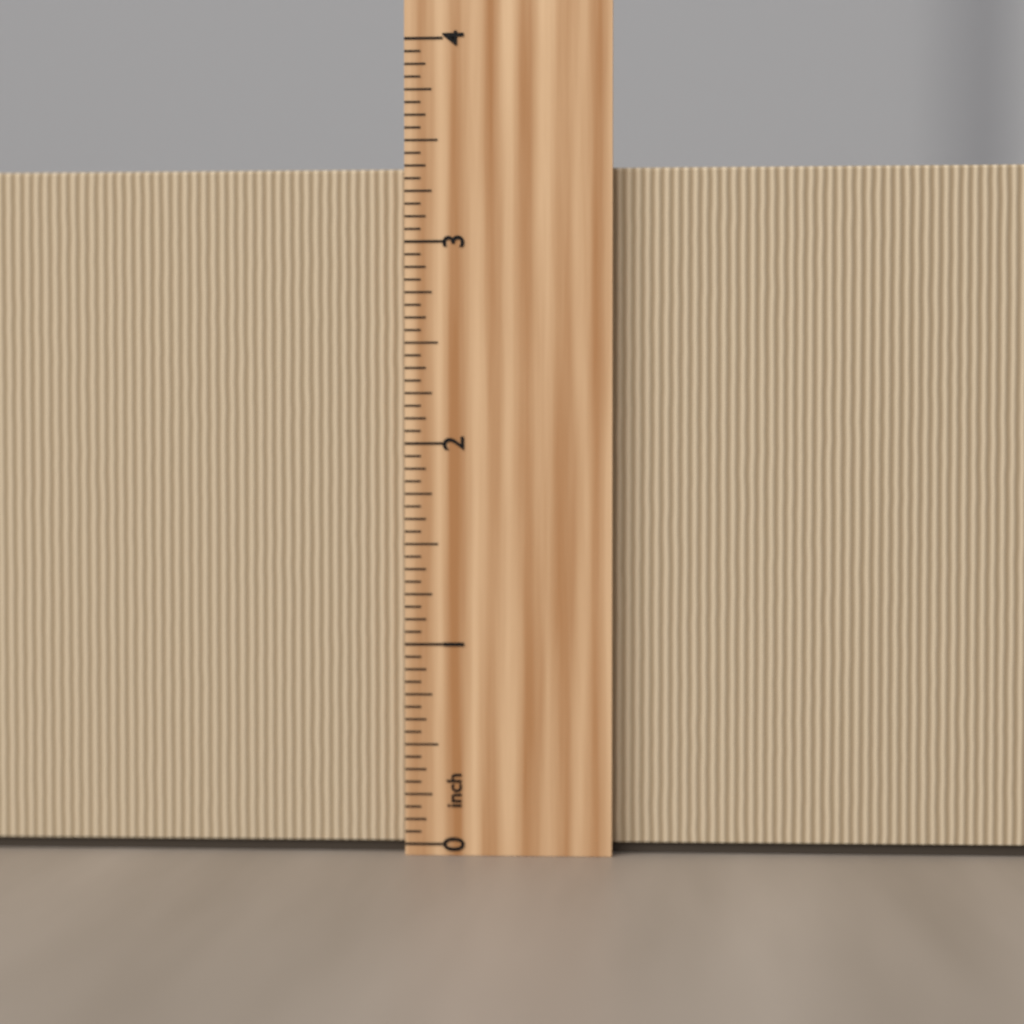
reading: 3.3750 inch
